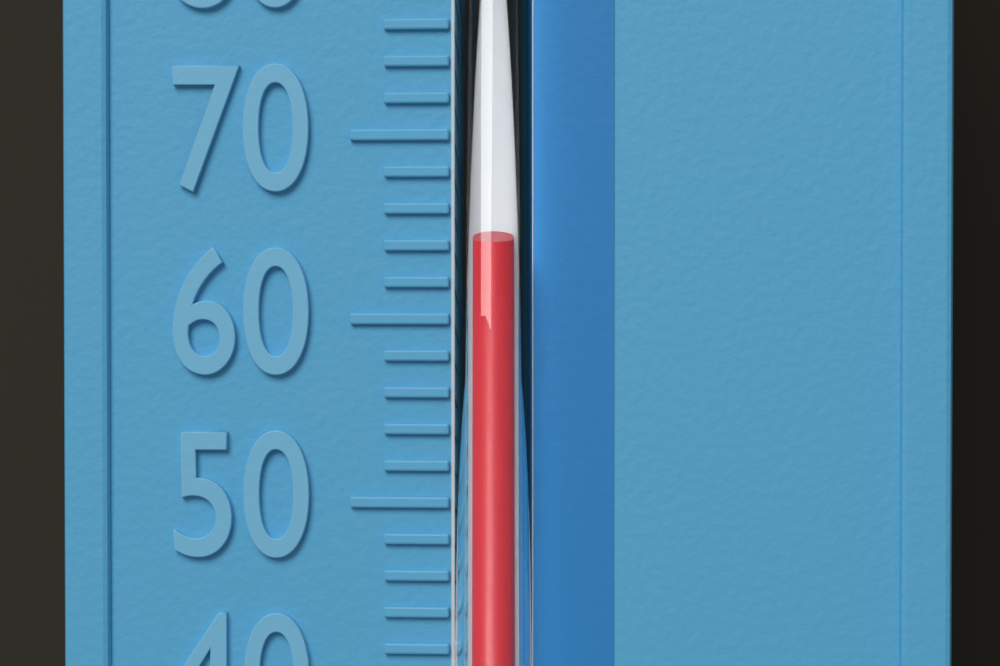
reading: 64 °F
